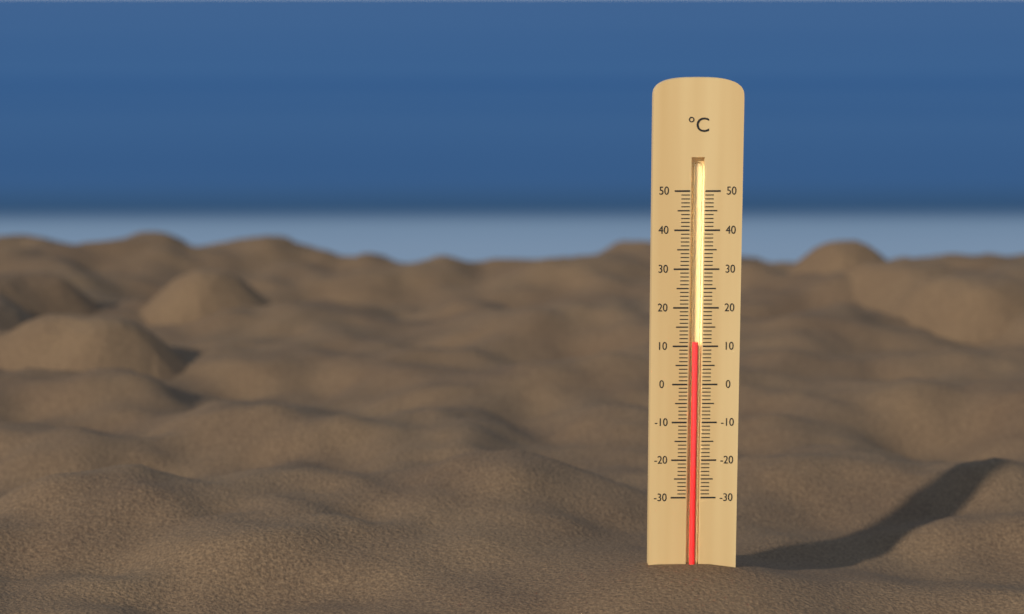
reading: 11 °C
